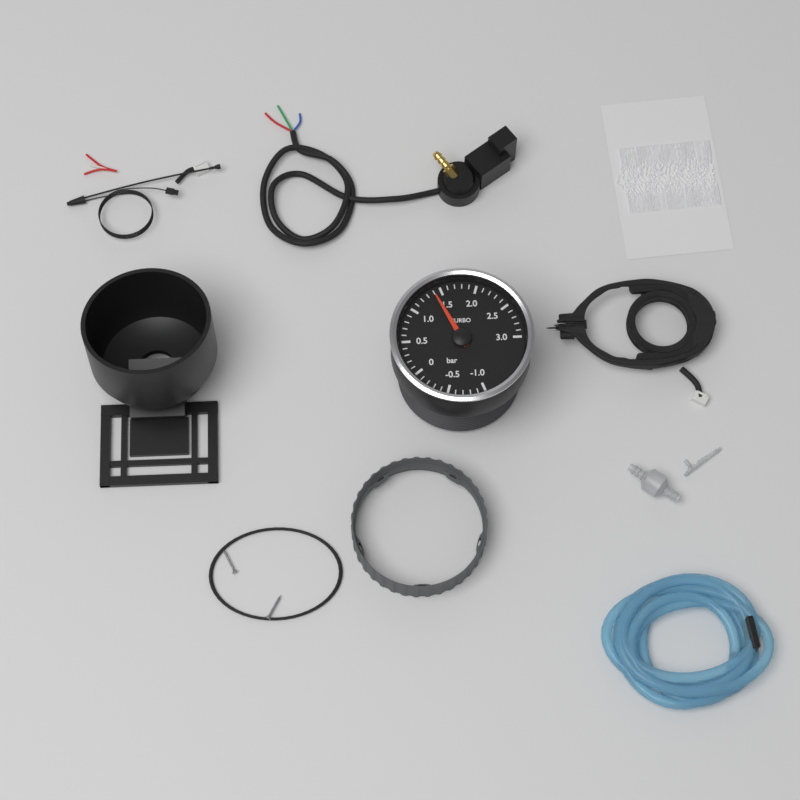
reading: 1.4 bar
